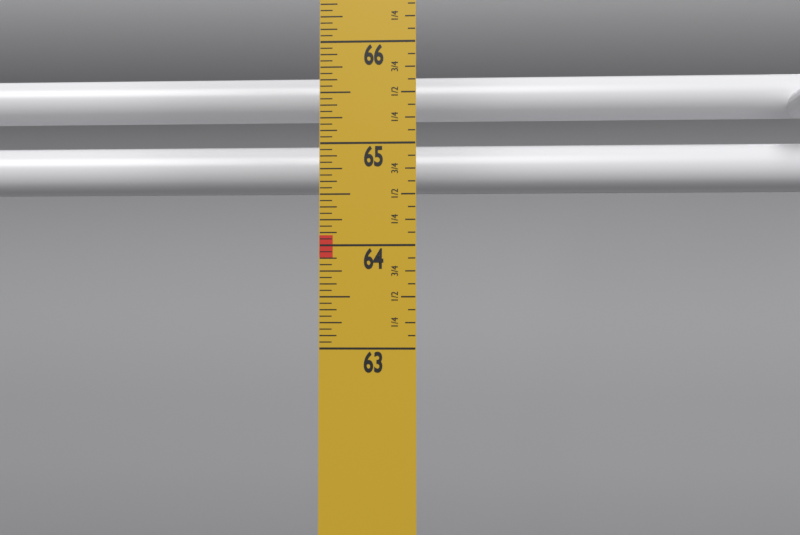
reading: 64.0625 in
